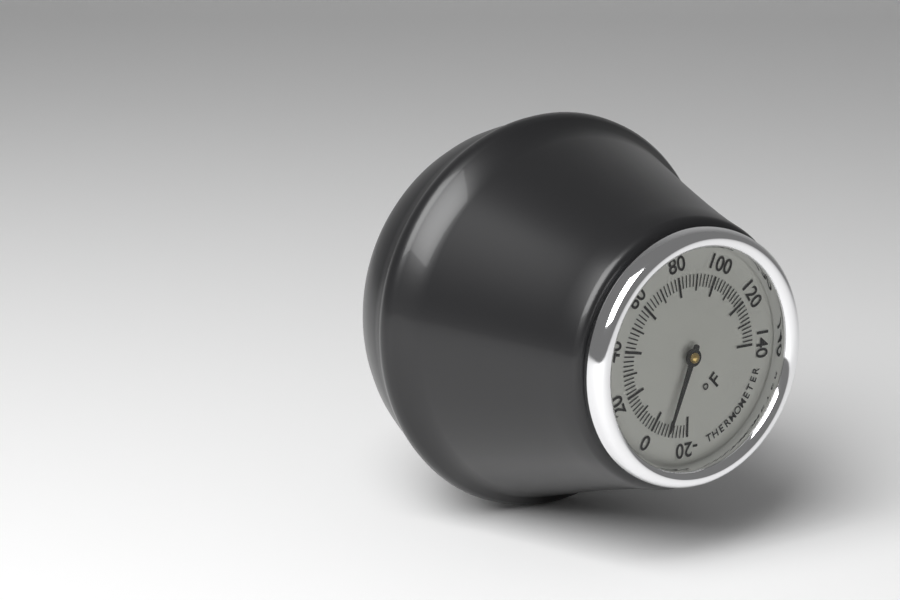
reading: -8 °F
